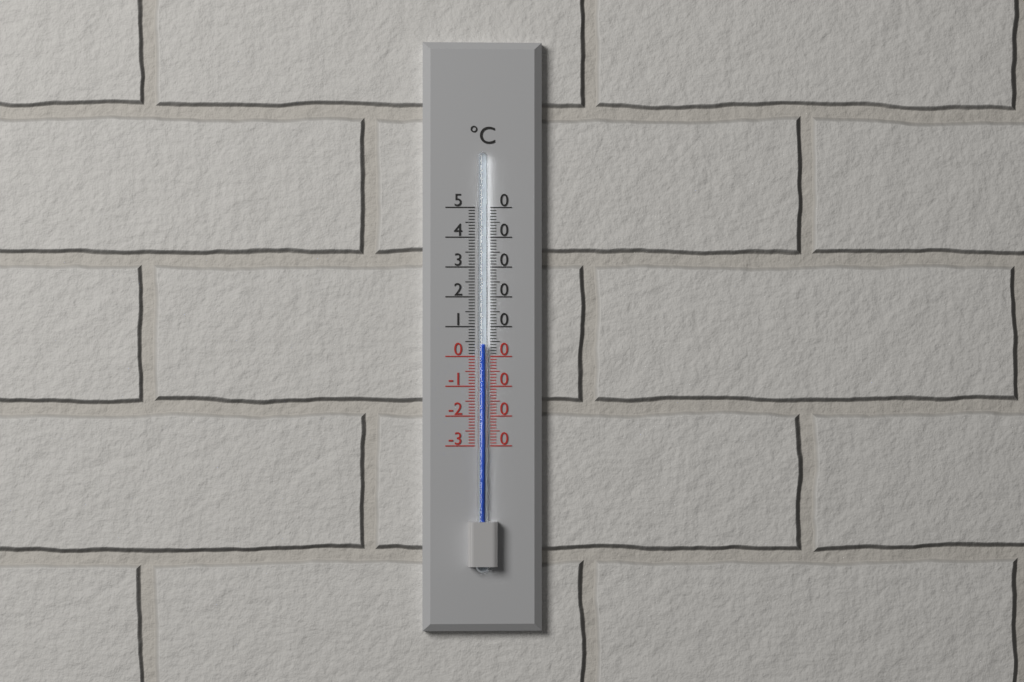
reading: 4 °C
